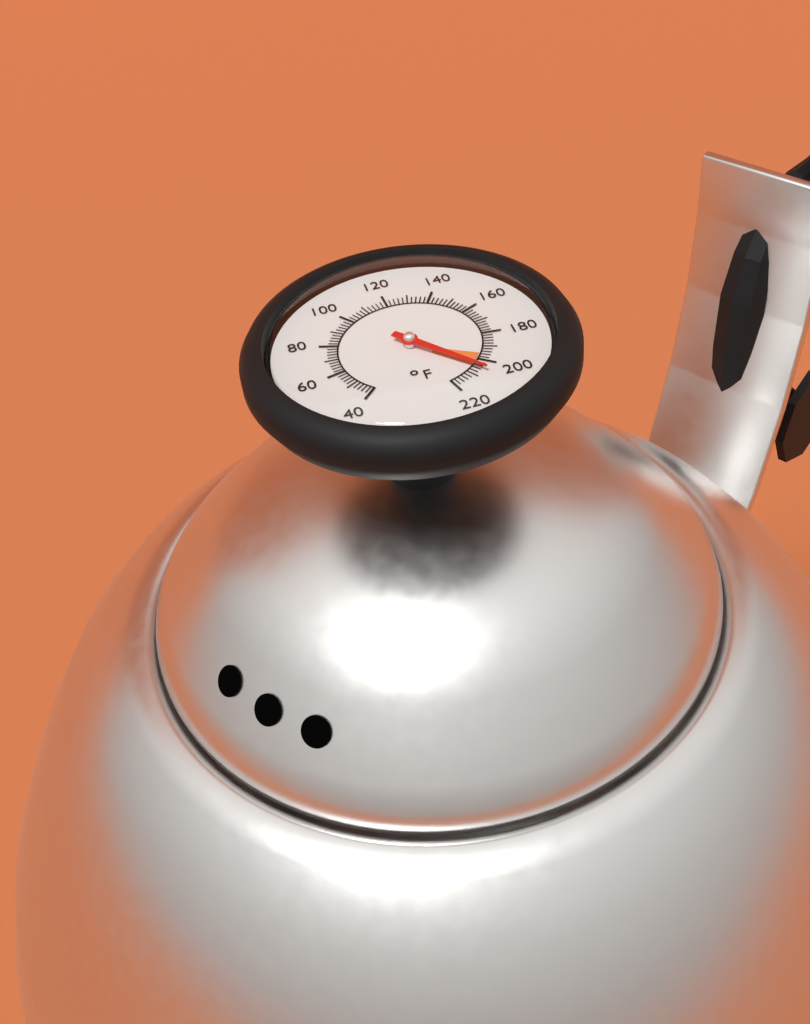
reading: 206 °F
